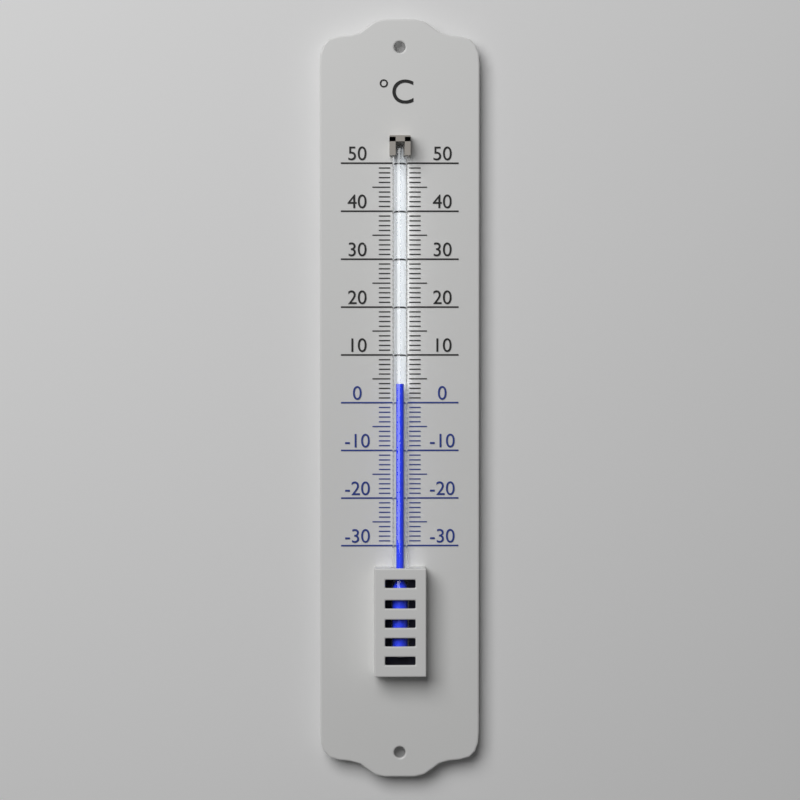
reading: 4 °C
